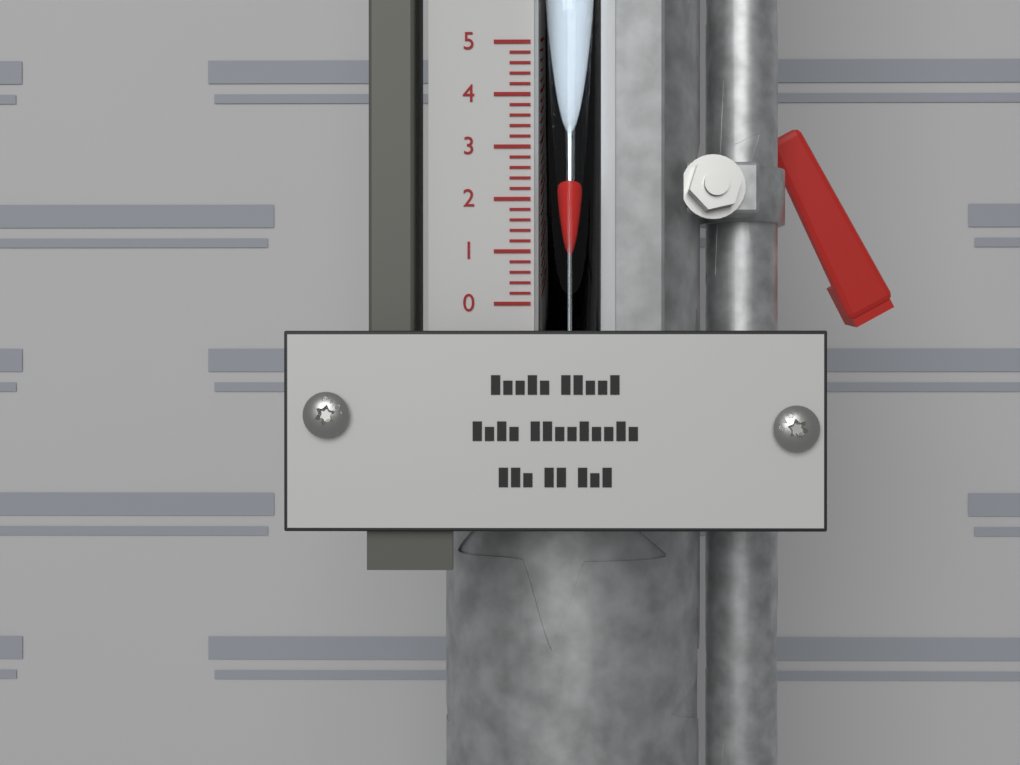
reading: 2.4 (no unit)
